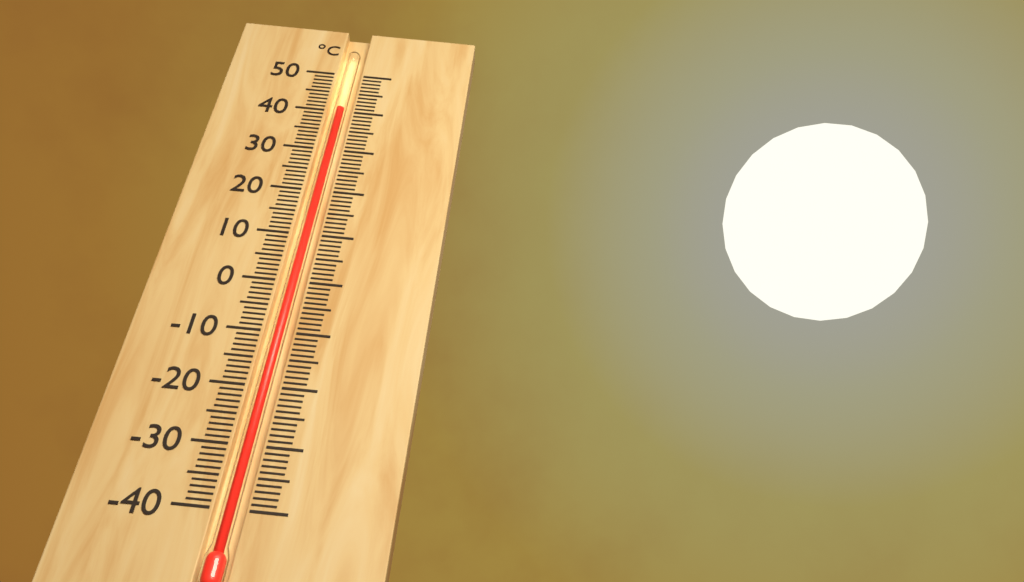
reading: 41 °C
